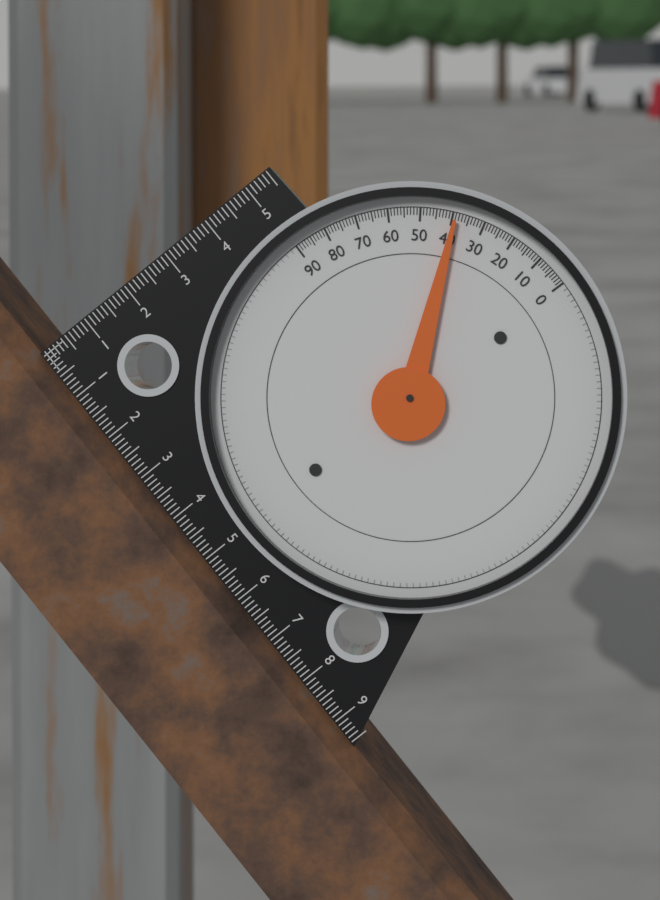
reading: 39 (no unit)
